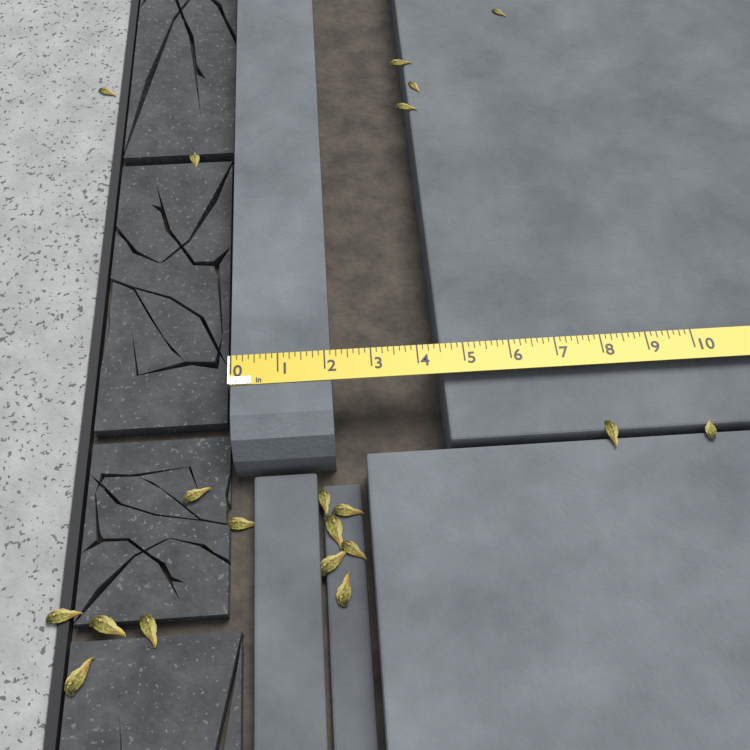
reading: 2.125 in
